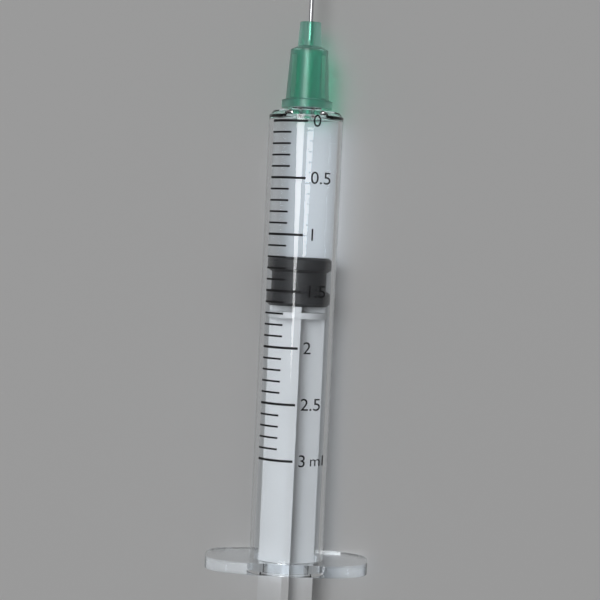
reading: 1.2 ml
